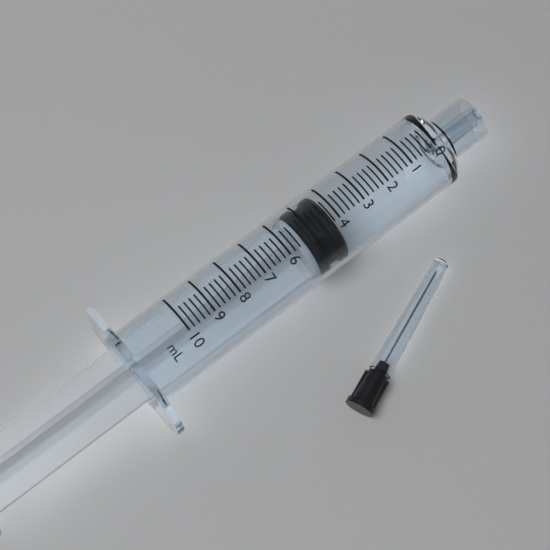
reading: 4.2 ml
